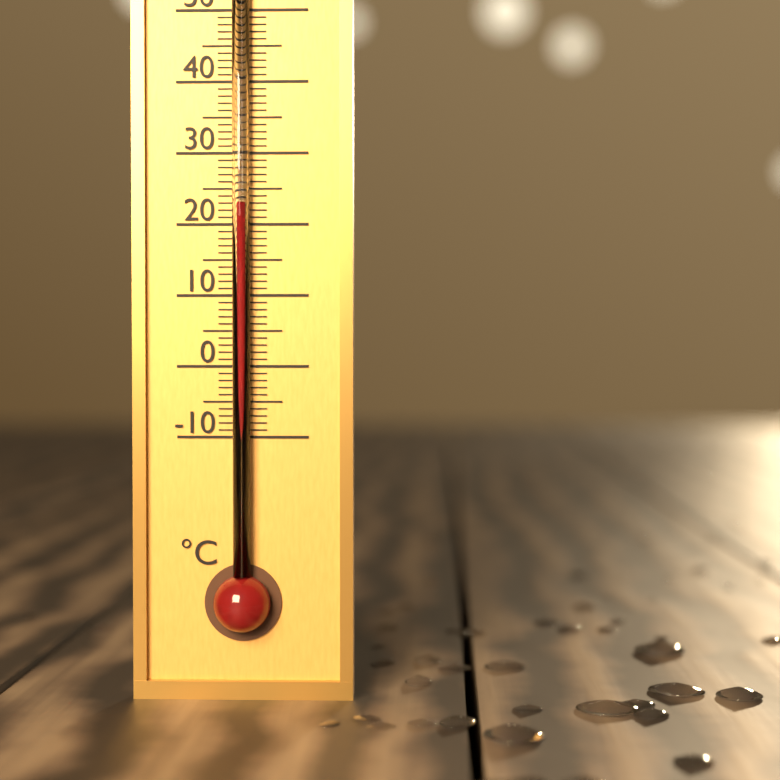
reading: 23 °C
